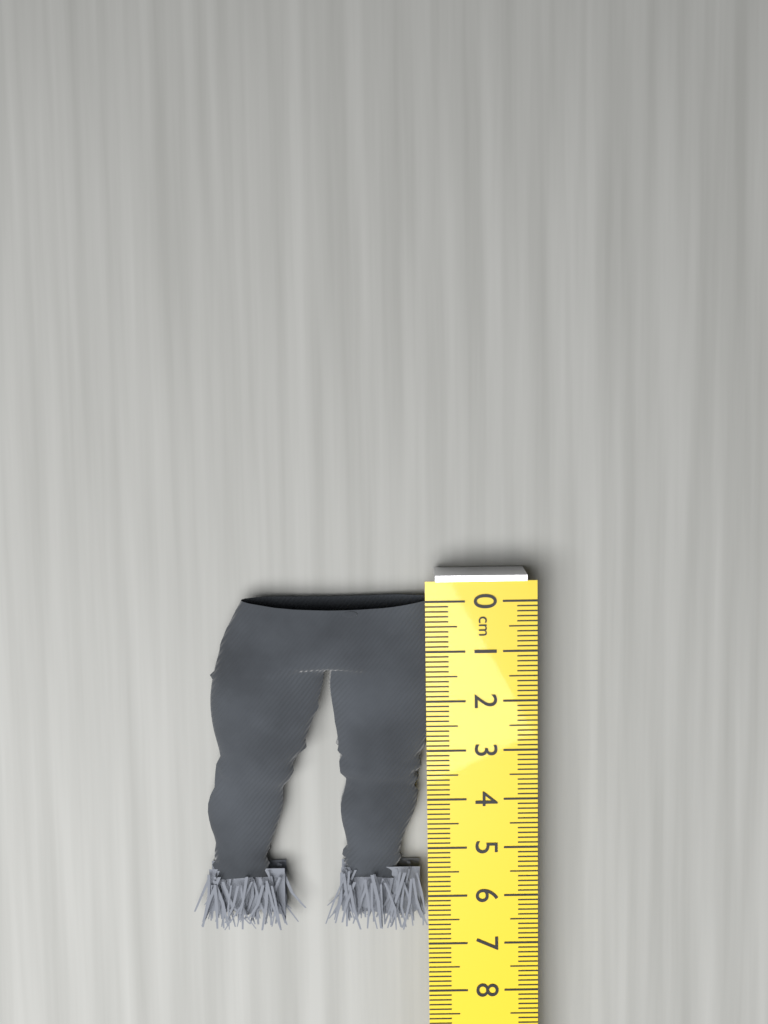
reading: 6.8 cm
